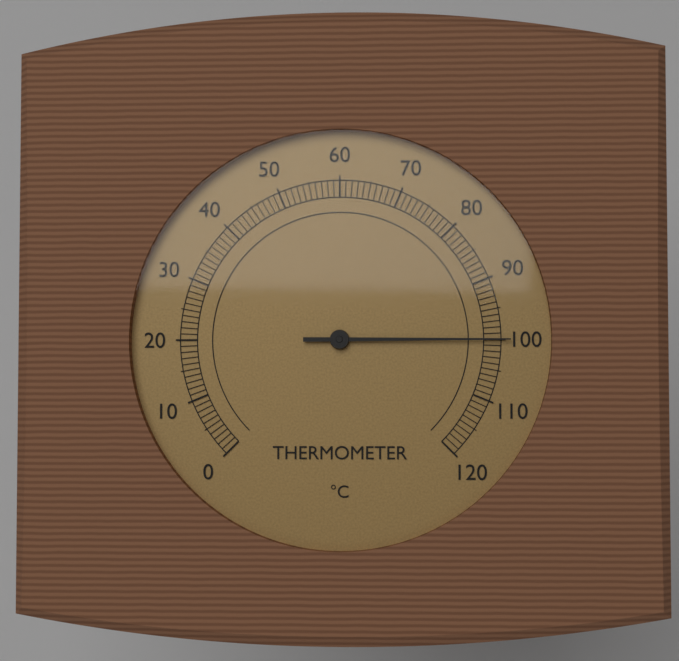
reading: 100 °C
